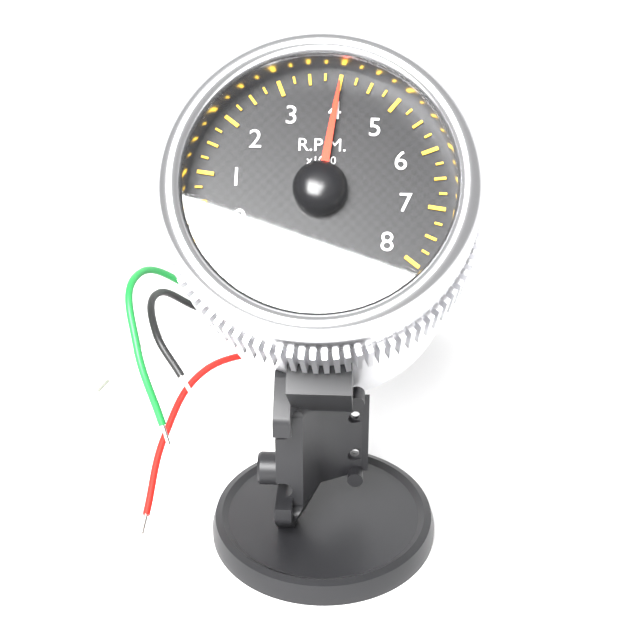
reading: 4.00 x1000 RPM
